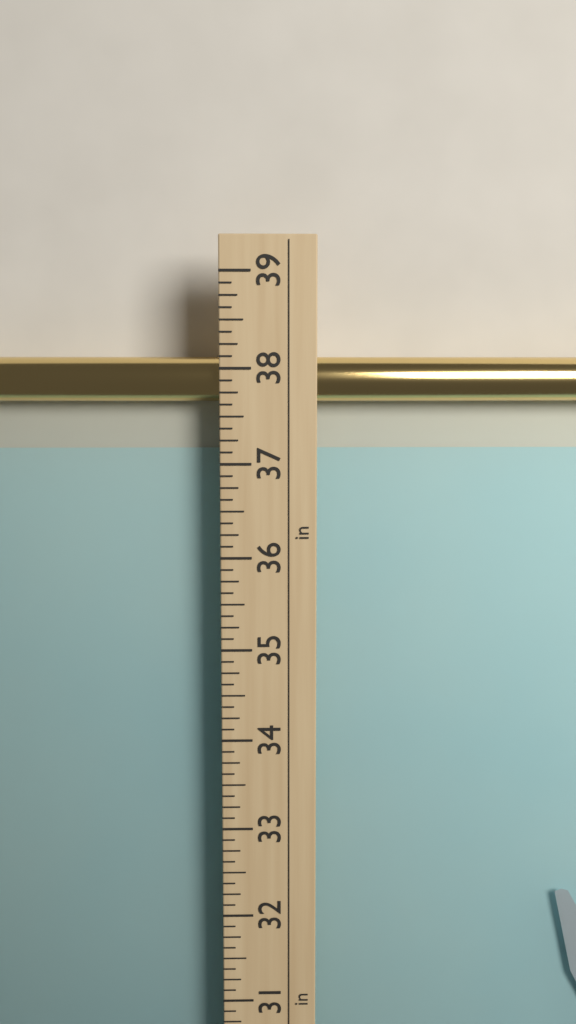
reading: 38.125 in
